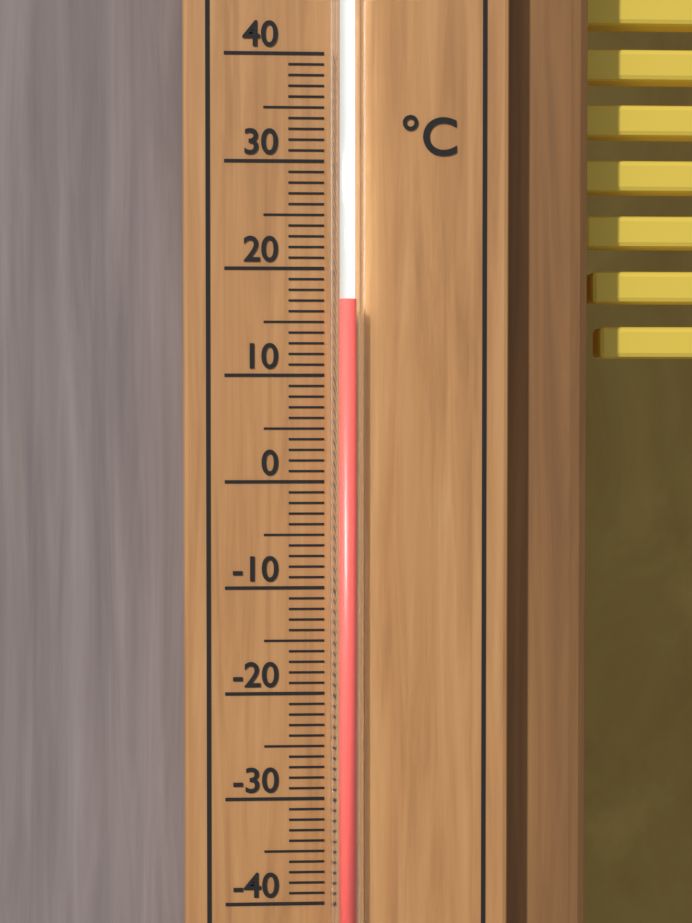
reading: 17 °C
